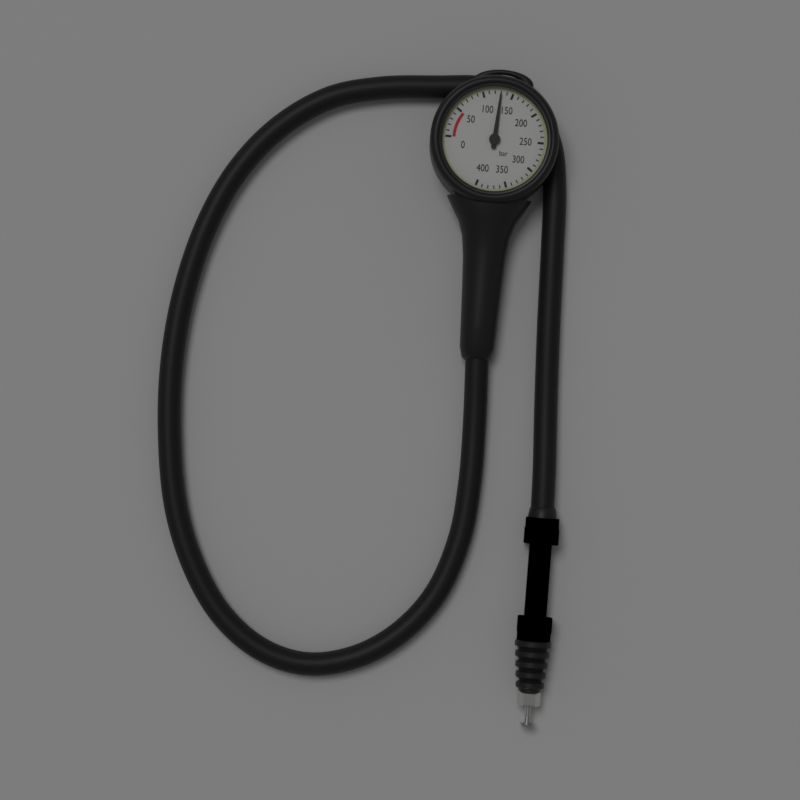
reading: 130 bar
